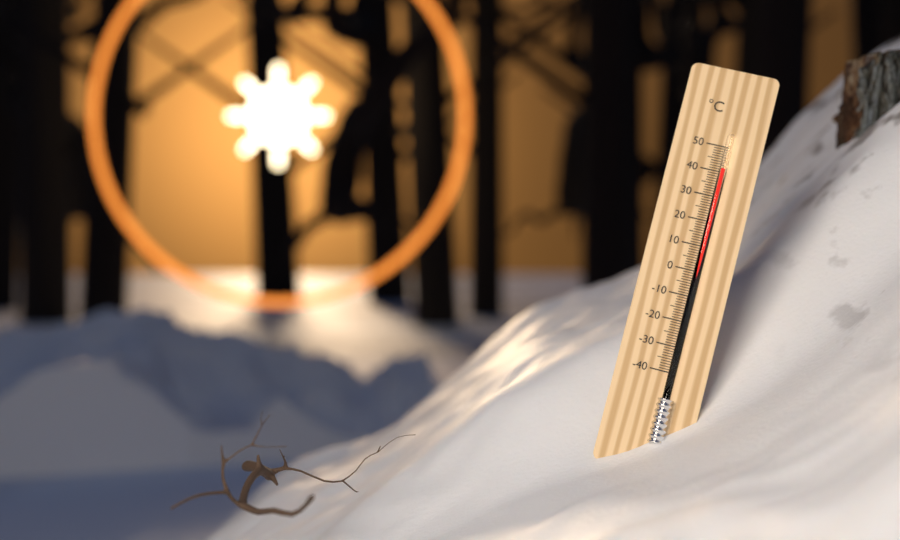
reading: 41 °C
